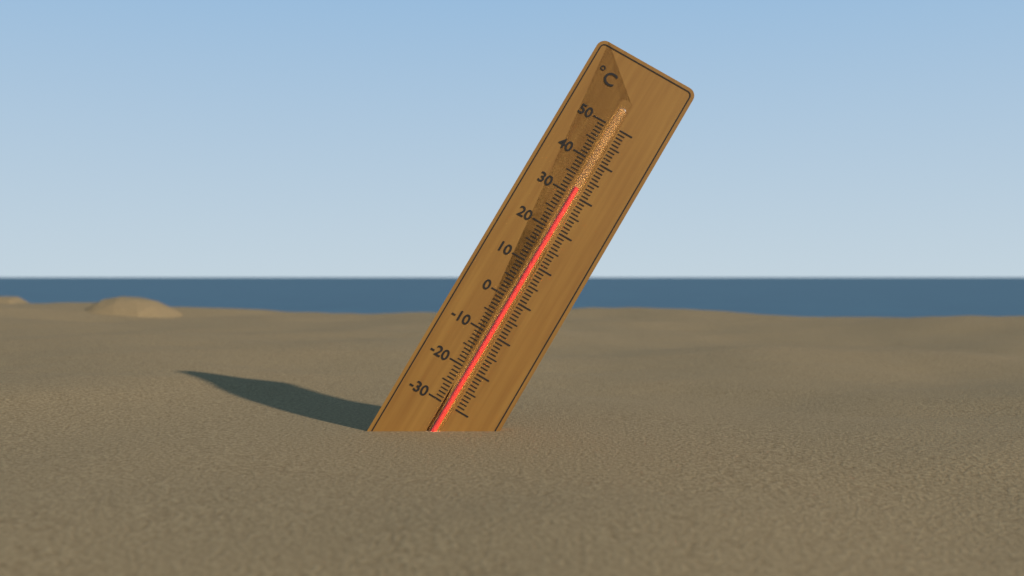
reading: 32 °C
